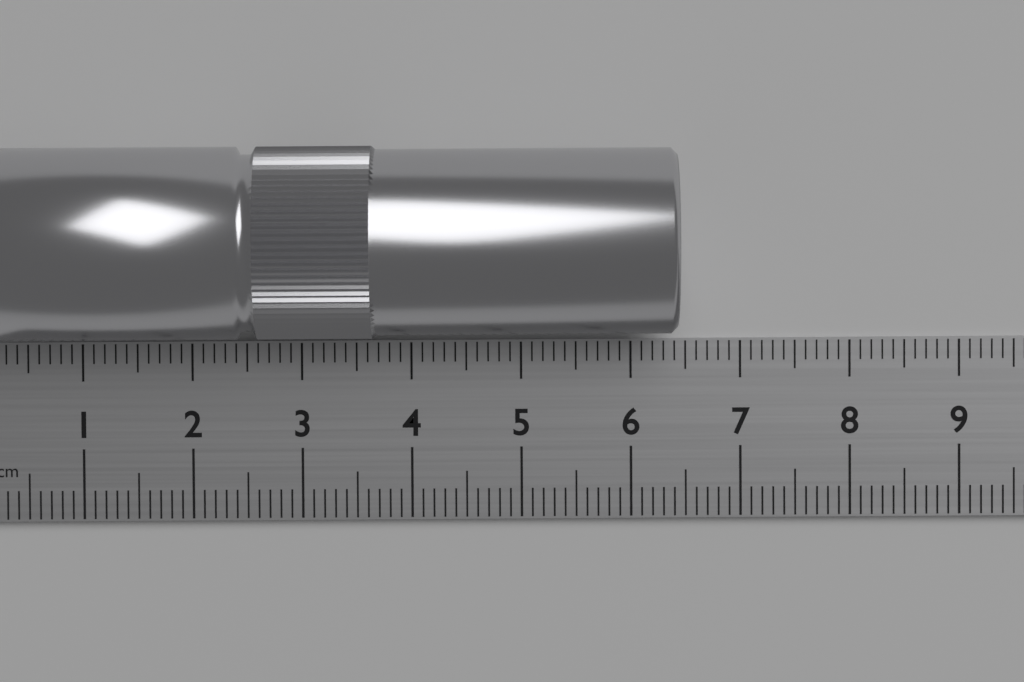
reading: 6.4 cm
